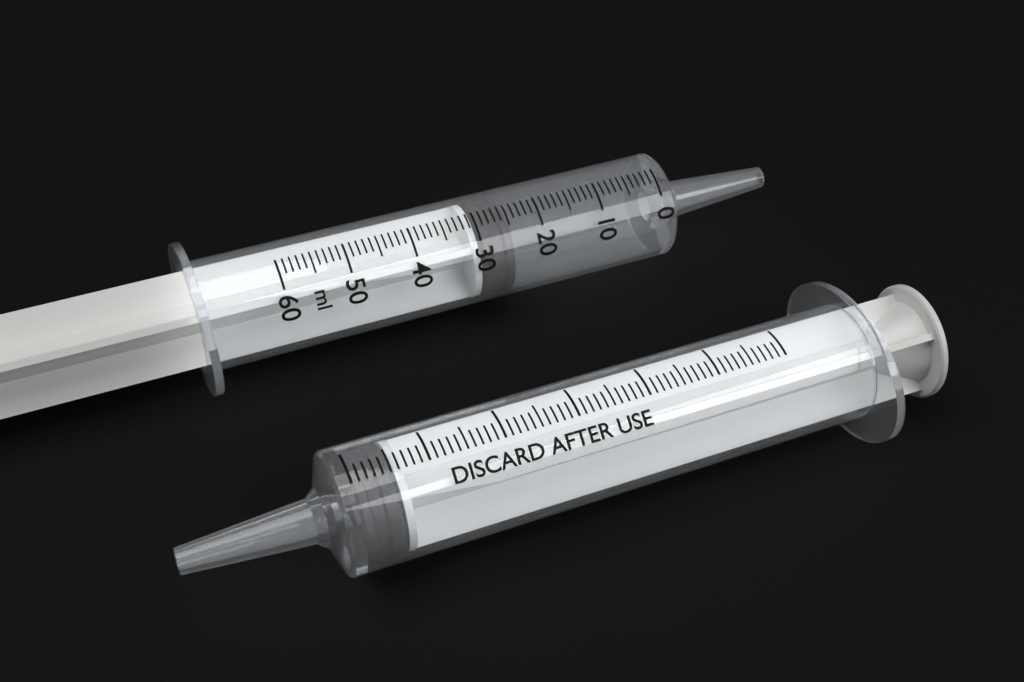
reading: 25 ml
